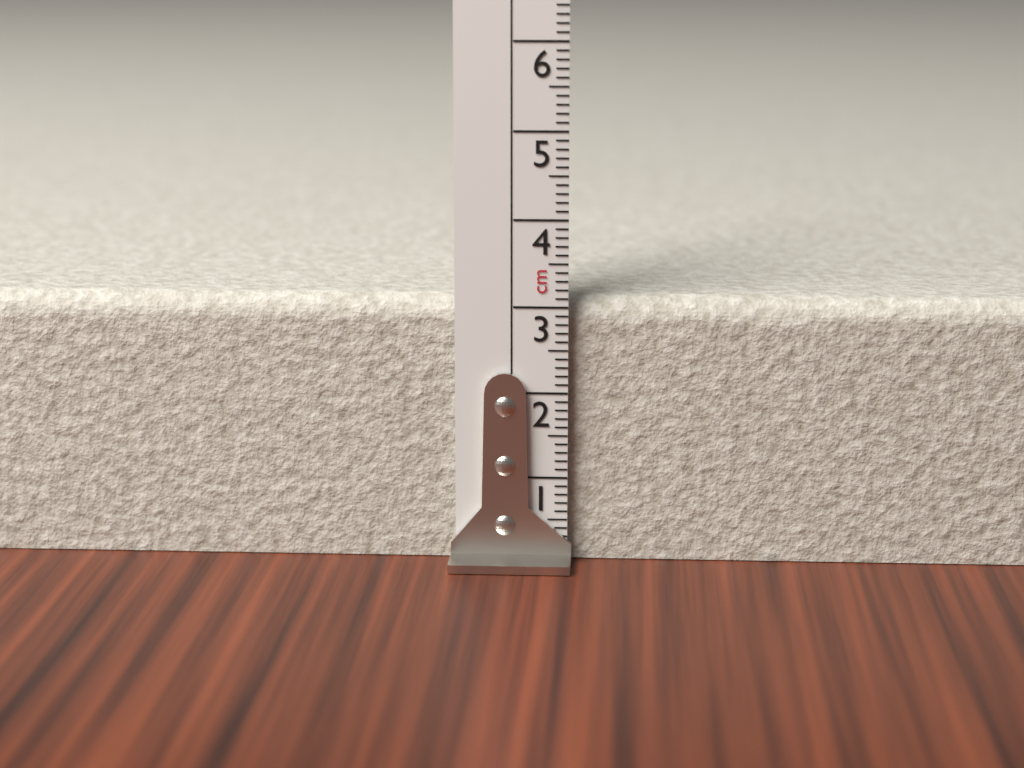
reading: 3.1 cm
